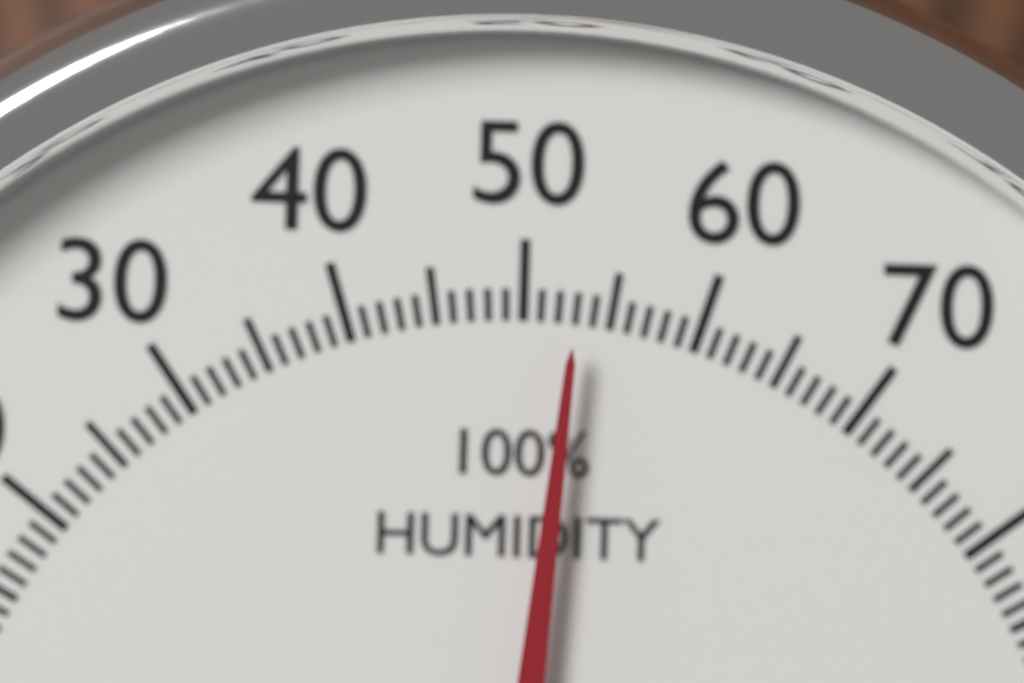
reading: 53 %
